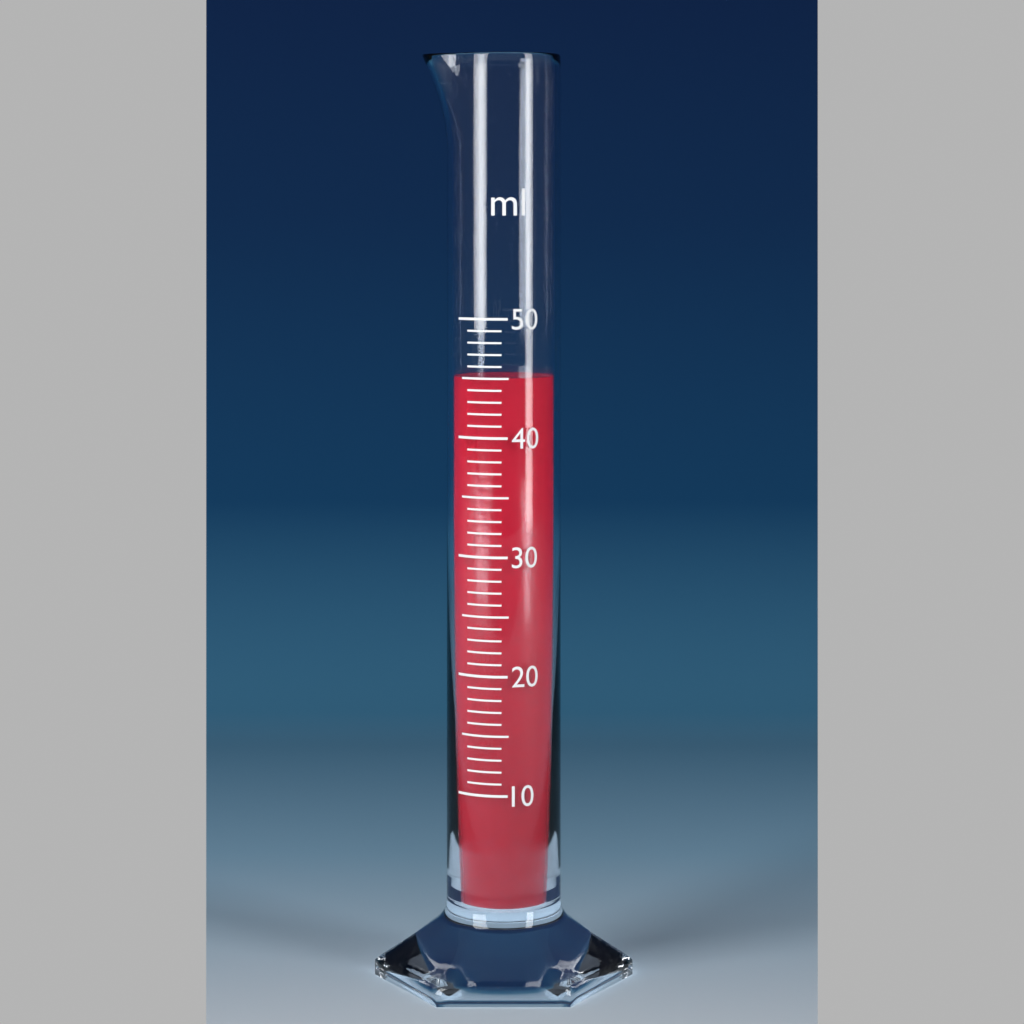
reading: 45 ml
